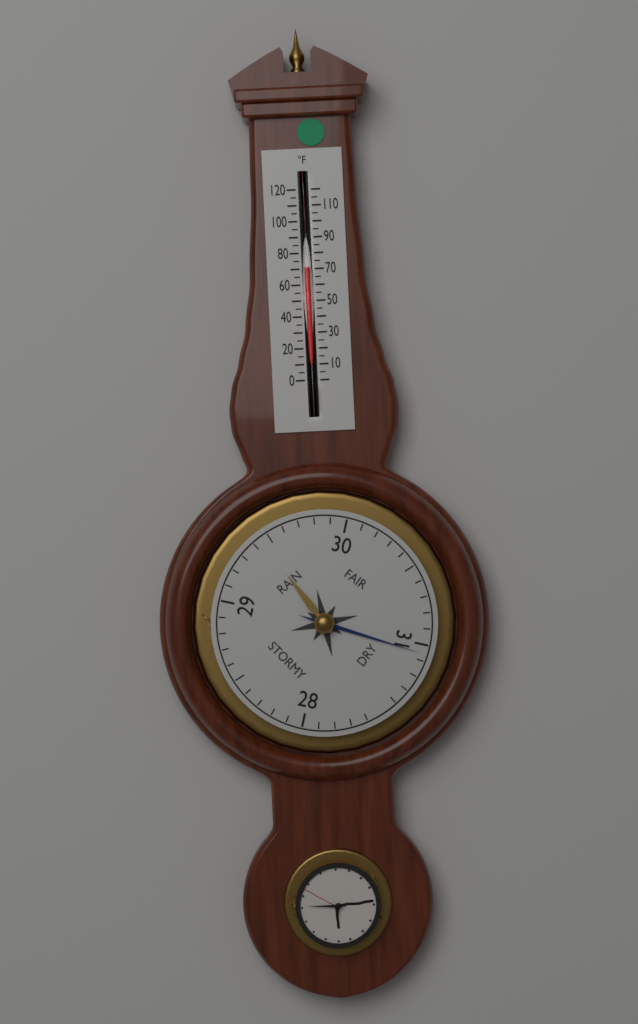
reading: 70 °F
